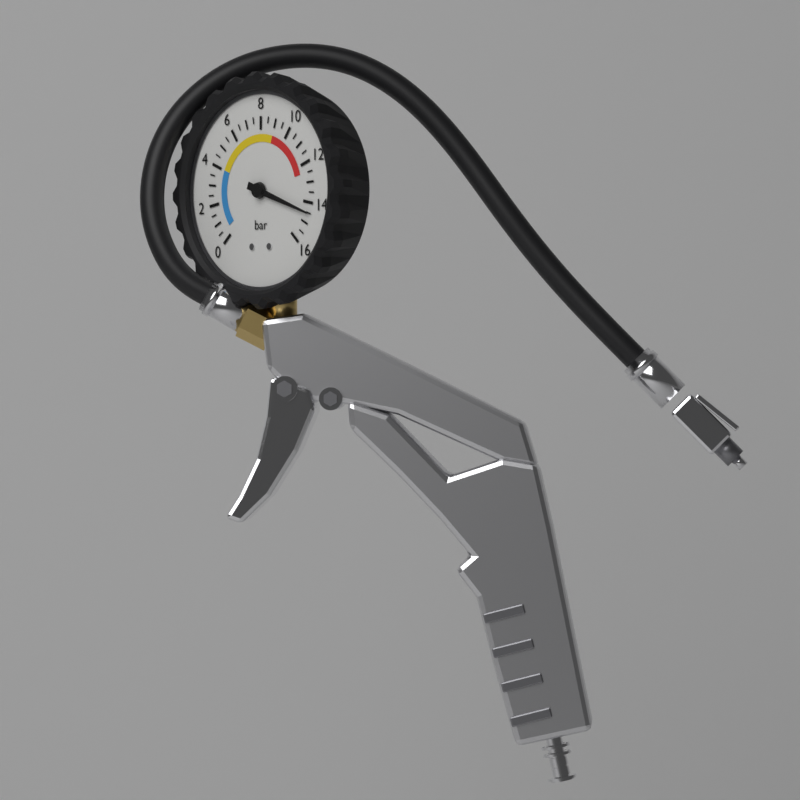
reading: 14.5 bar
